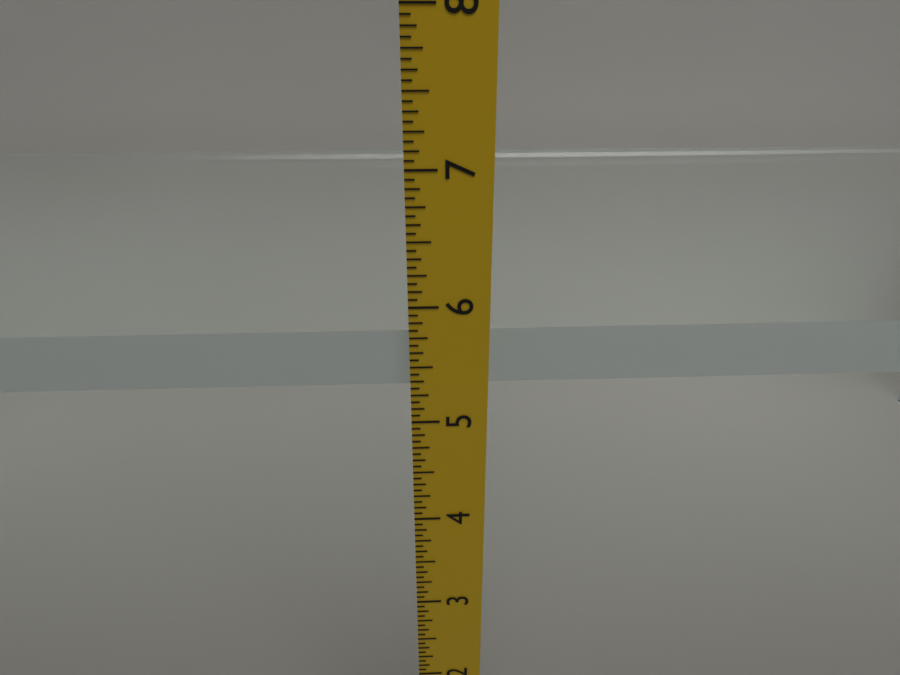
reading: 5.7500 in
